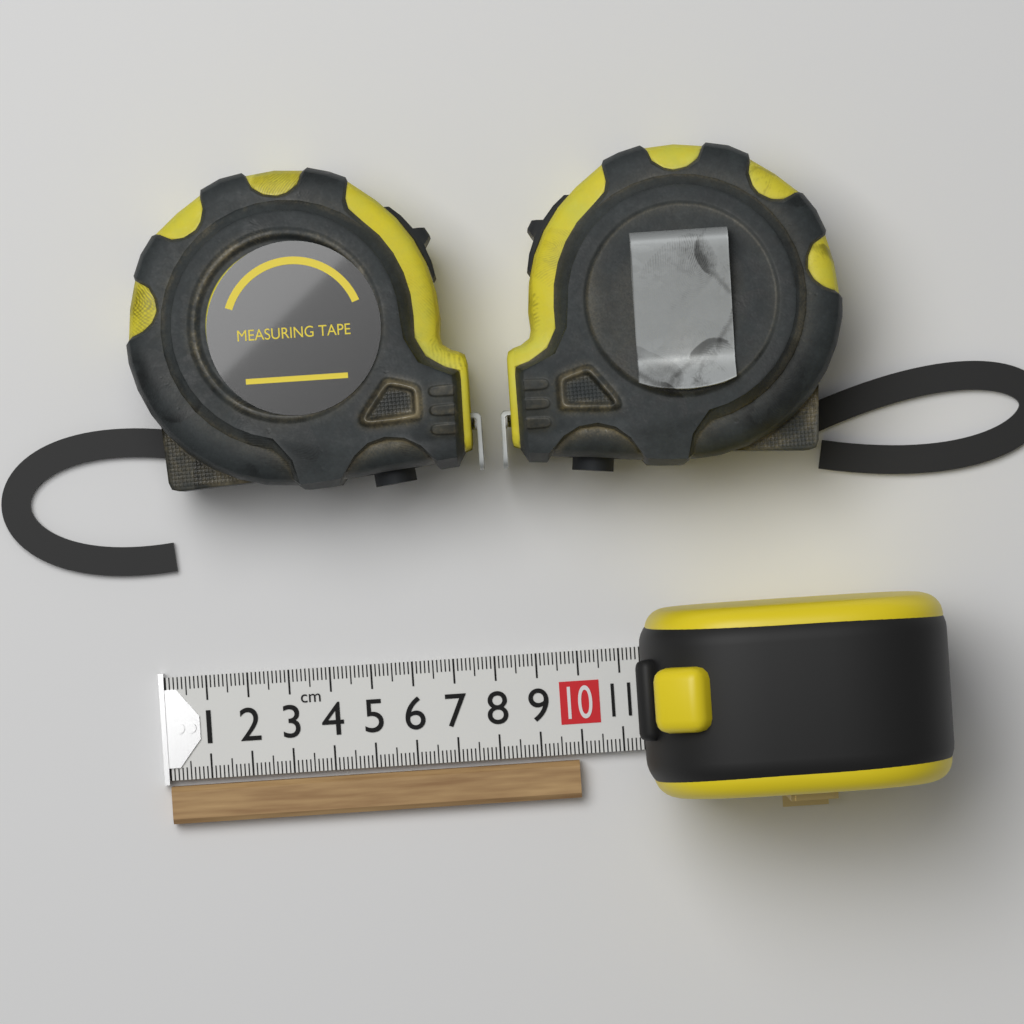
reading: 9.9 cm
